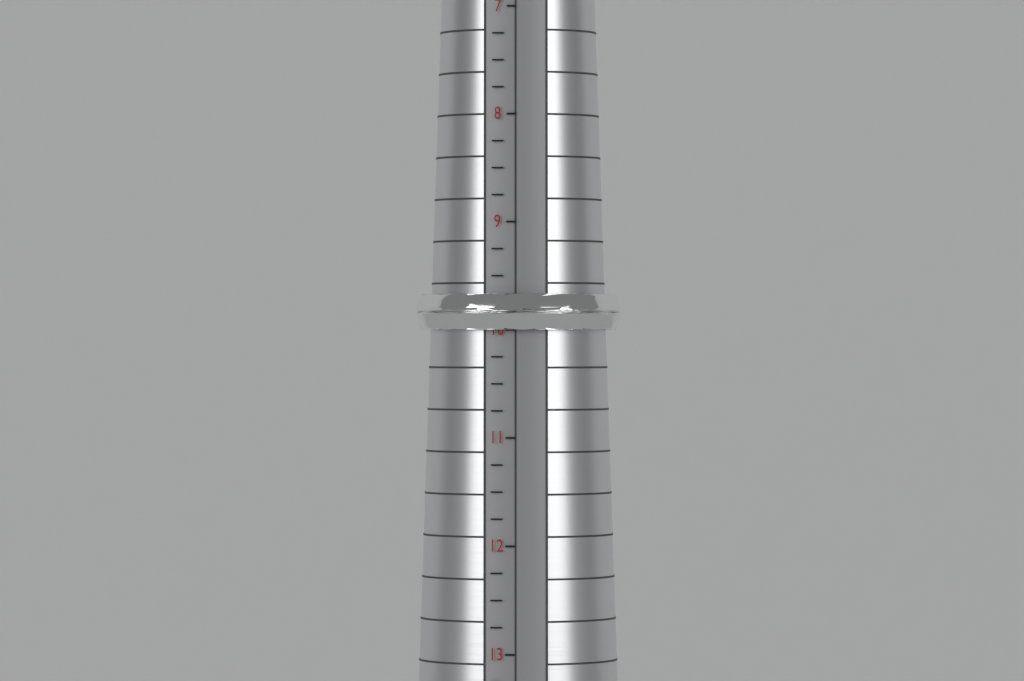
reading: 10.00 (no unit)
